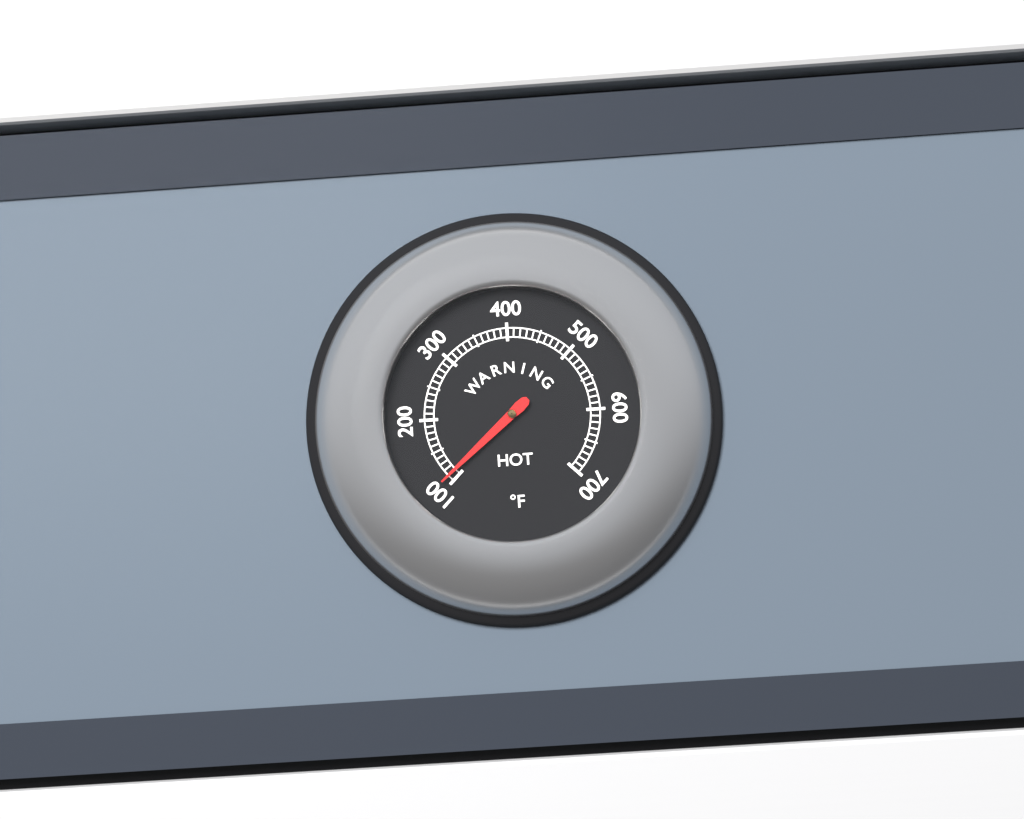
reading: 110 °F
